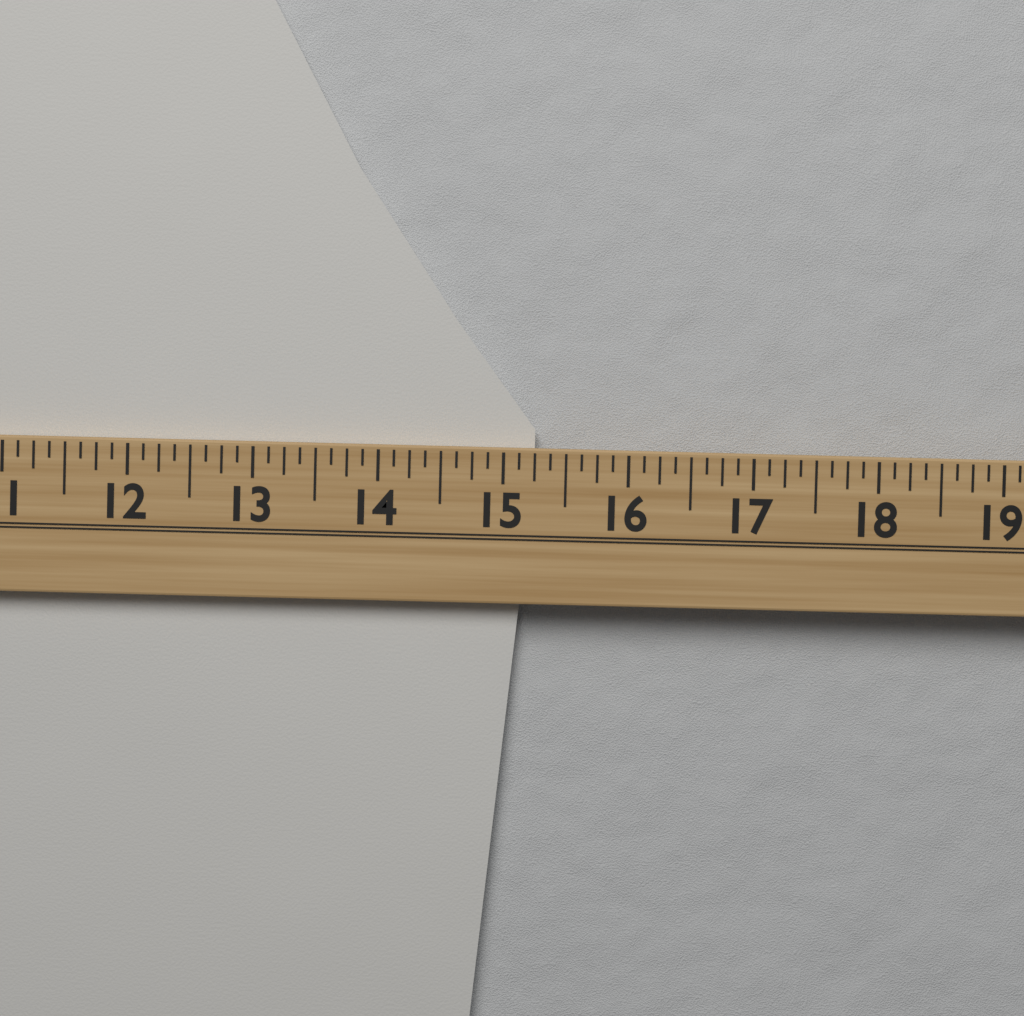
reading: 15.250 (no unit)
